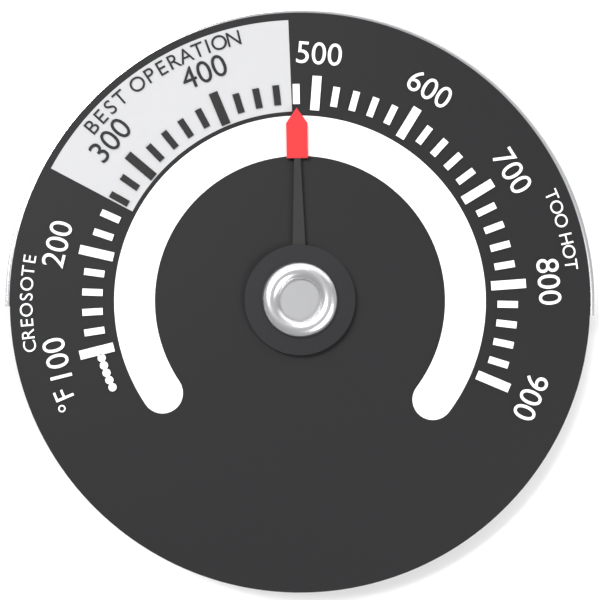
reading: 480 °F
